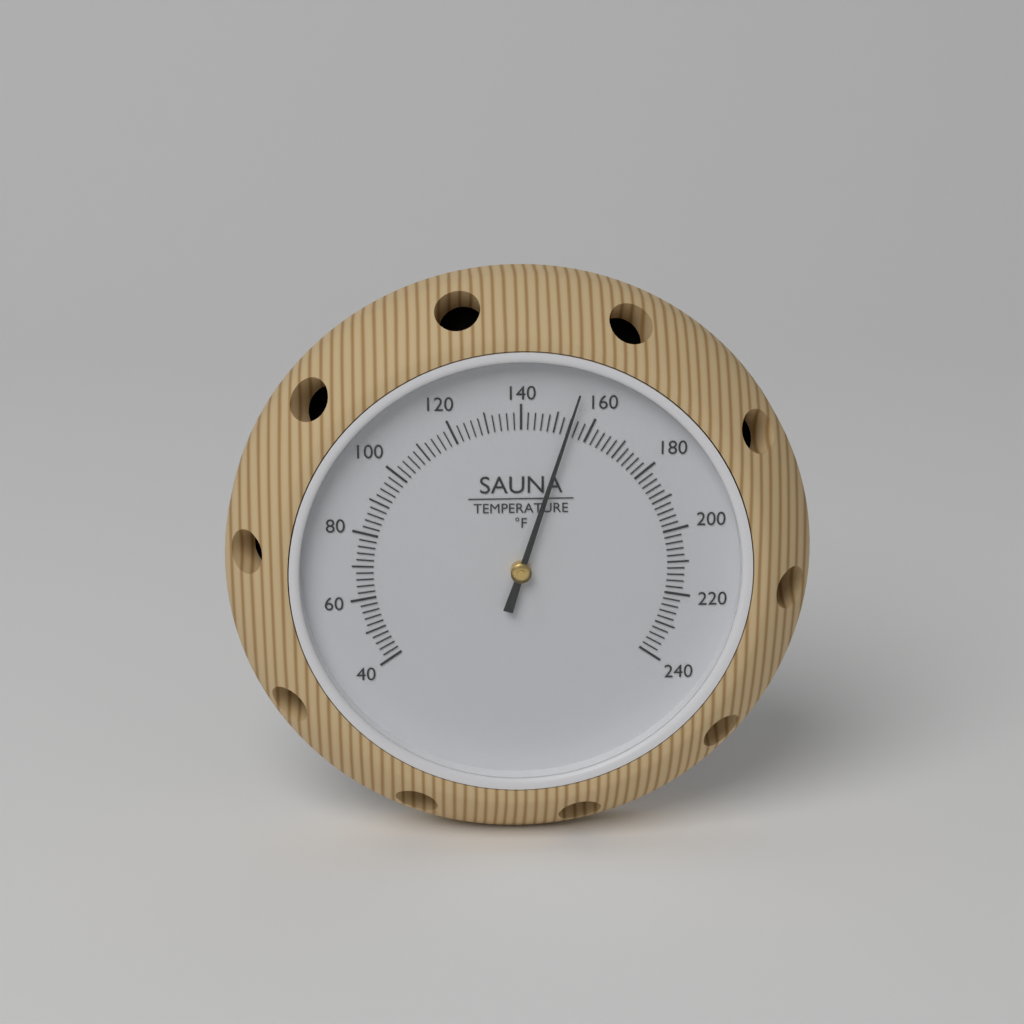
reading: 154 °F
